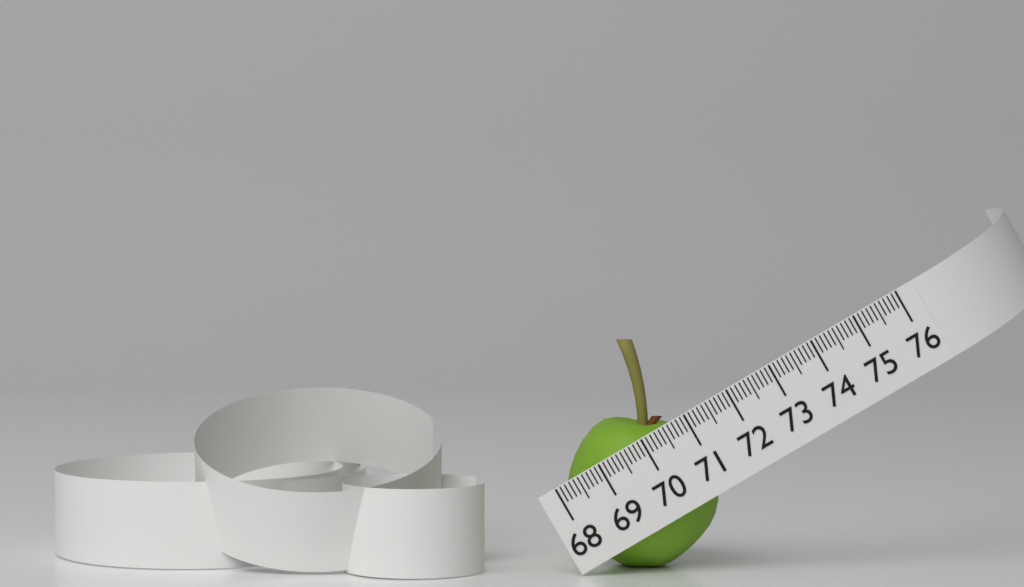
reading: 71.2 (no unit)
